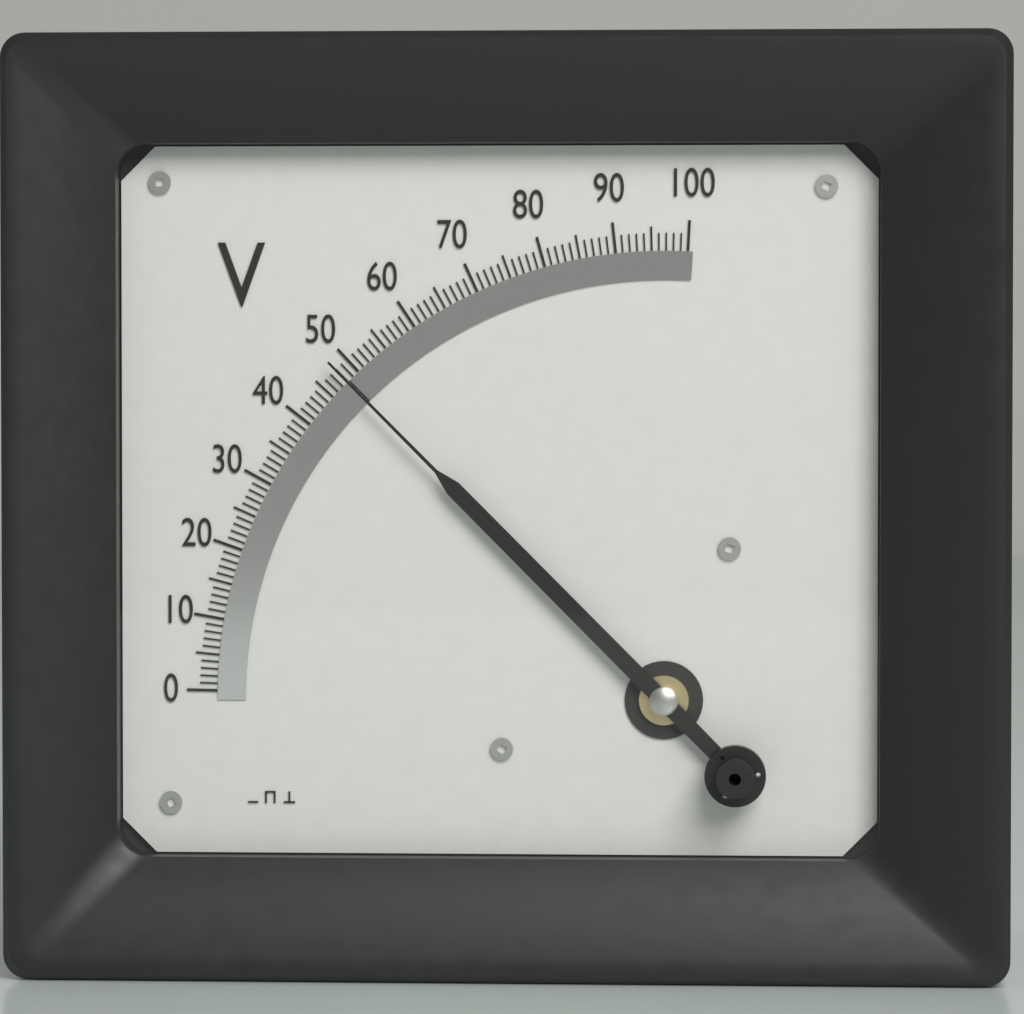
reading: 48 V
